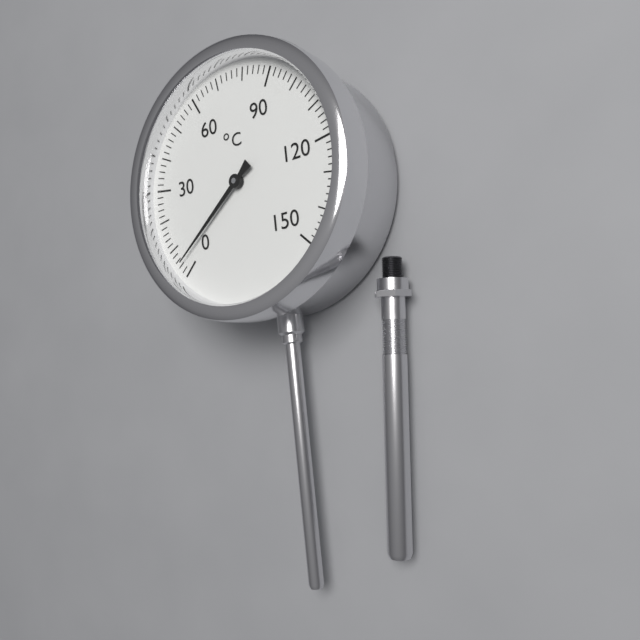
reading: 4 °C
